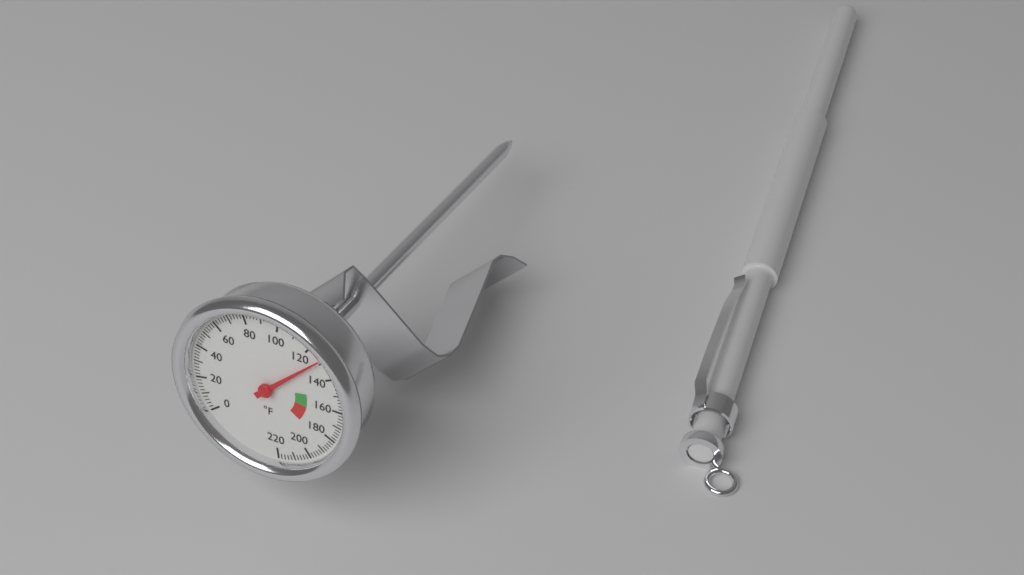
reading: 128 °F
